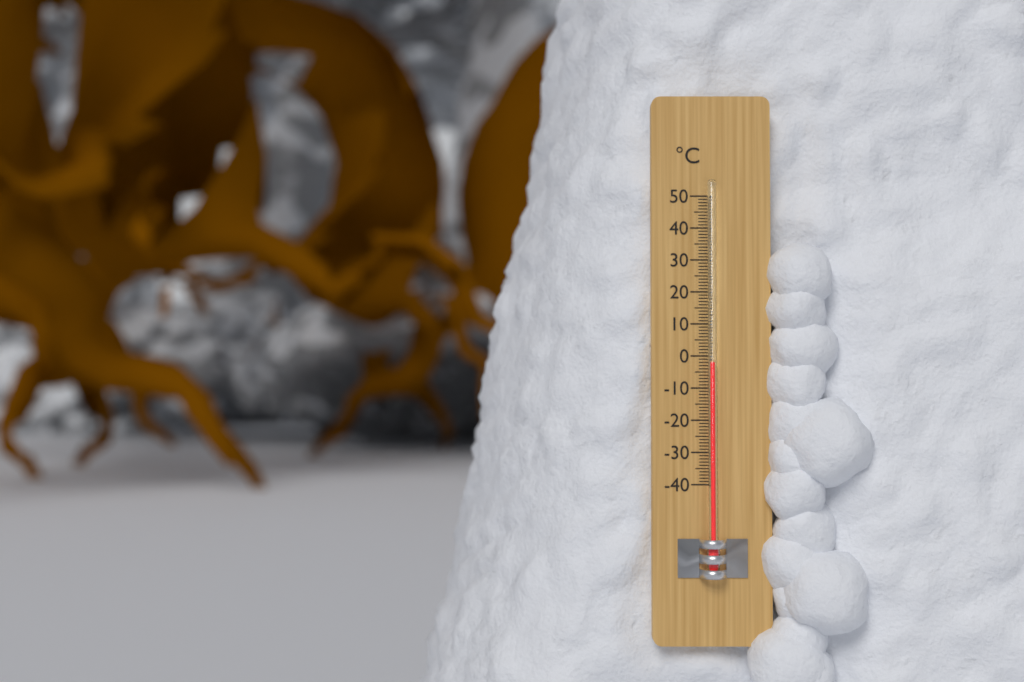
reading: -2 °C
